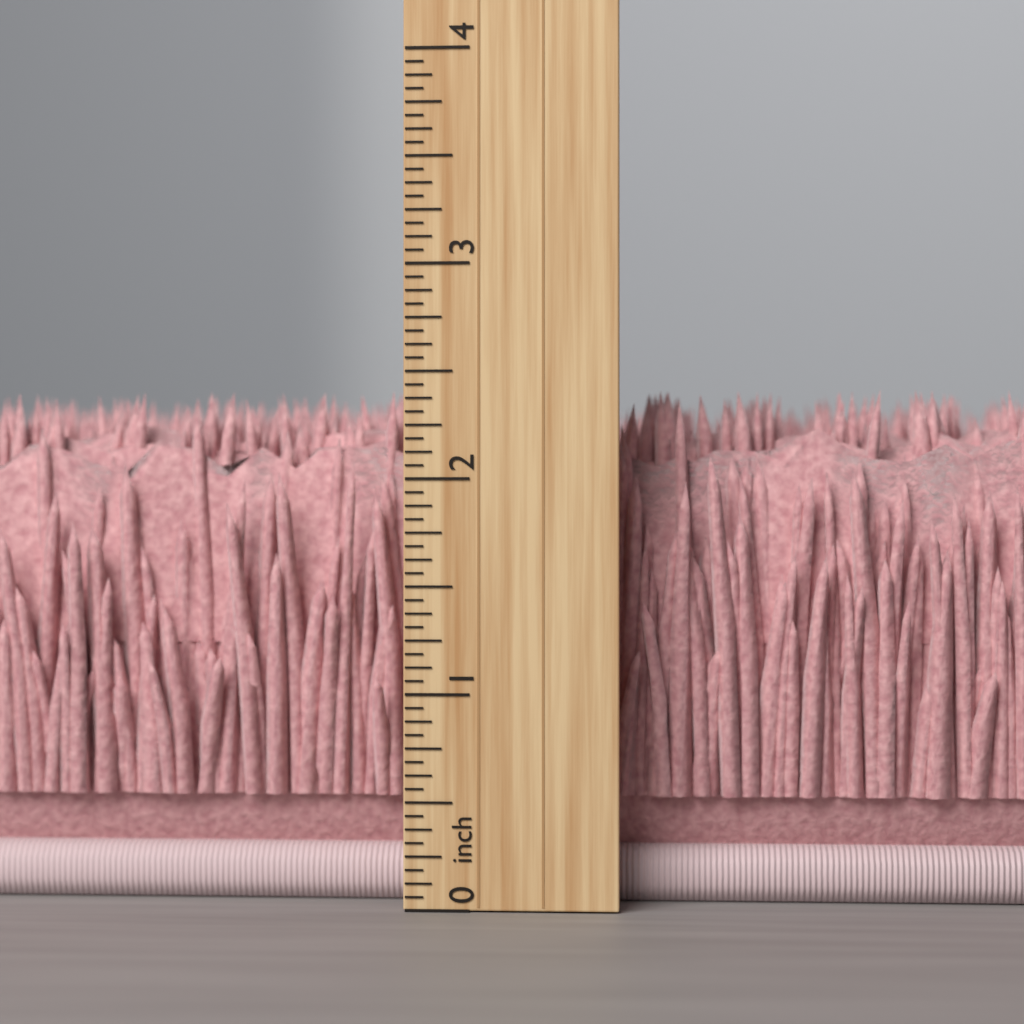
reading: 2.4375 inch
